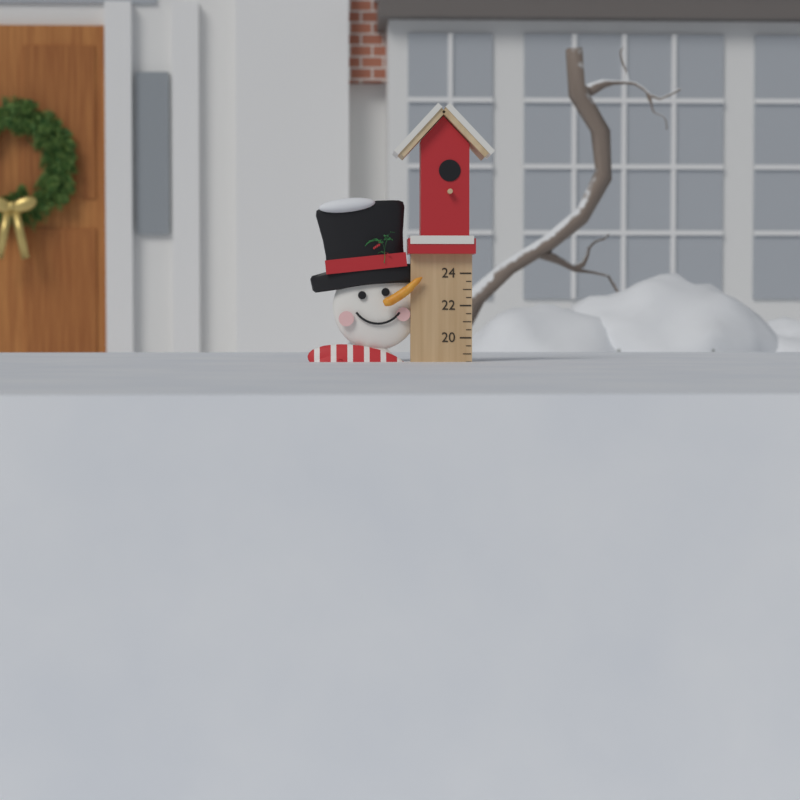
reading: 18.5 (no unit)
